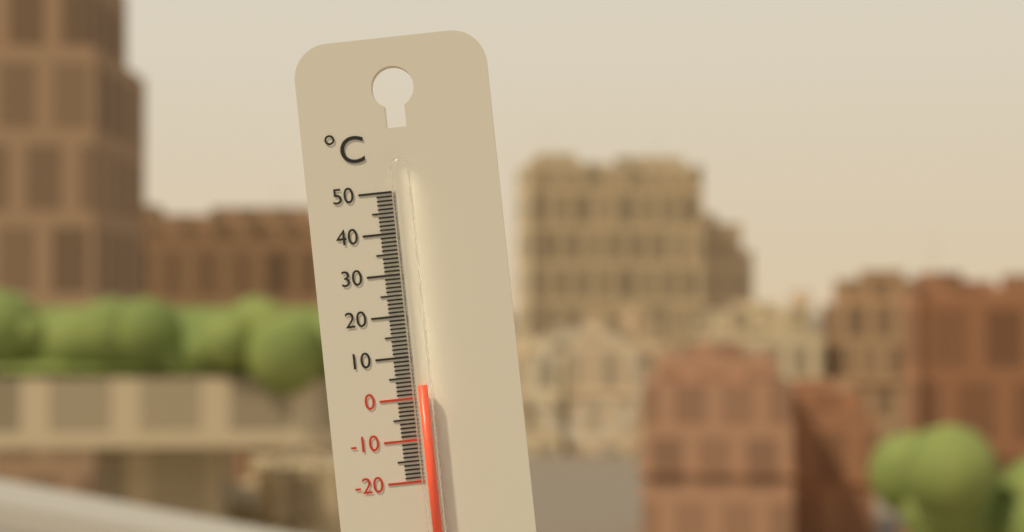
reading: 3 °C
